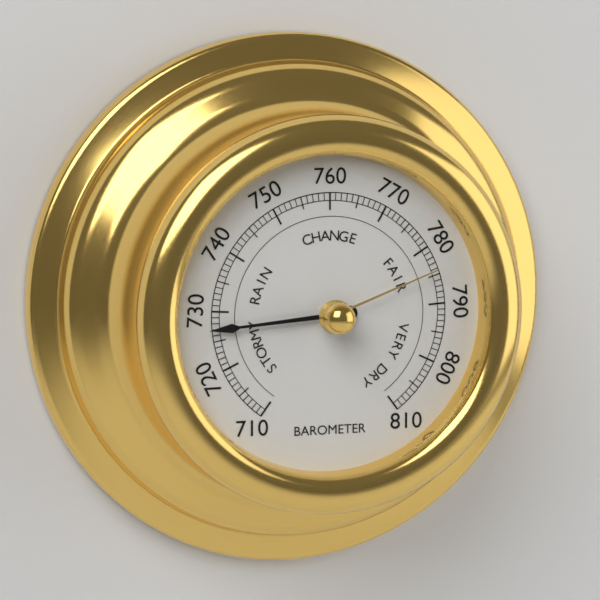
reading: 727 (no unit)
